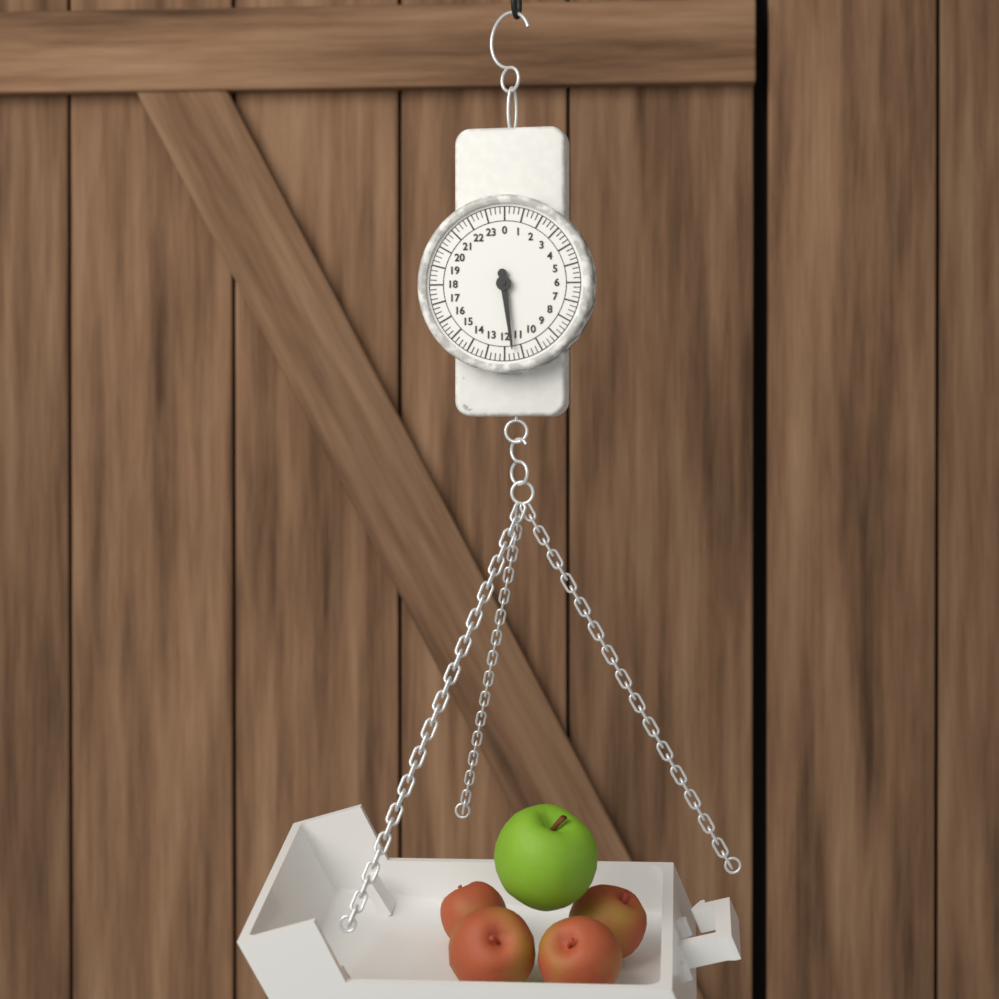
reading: 11.50 (no unit)
